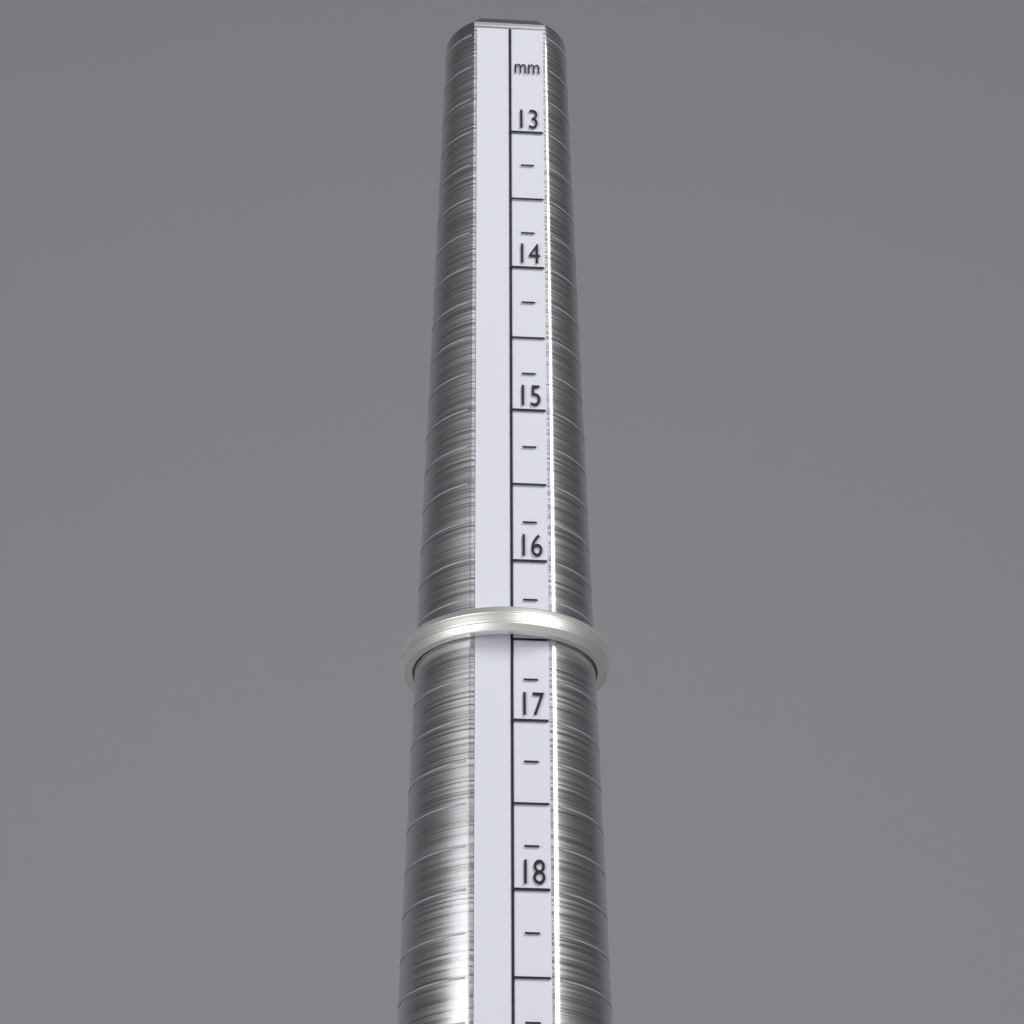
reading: 16.50 mm
